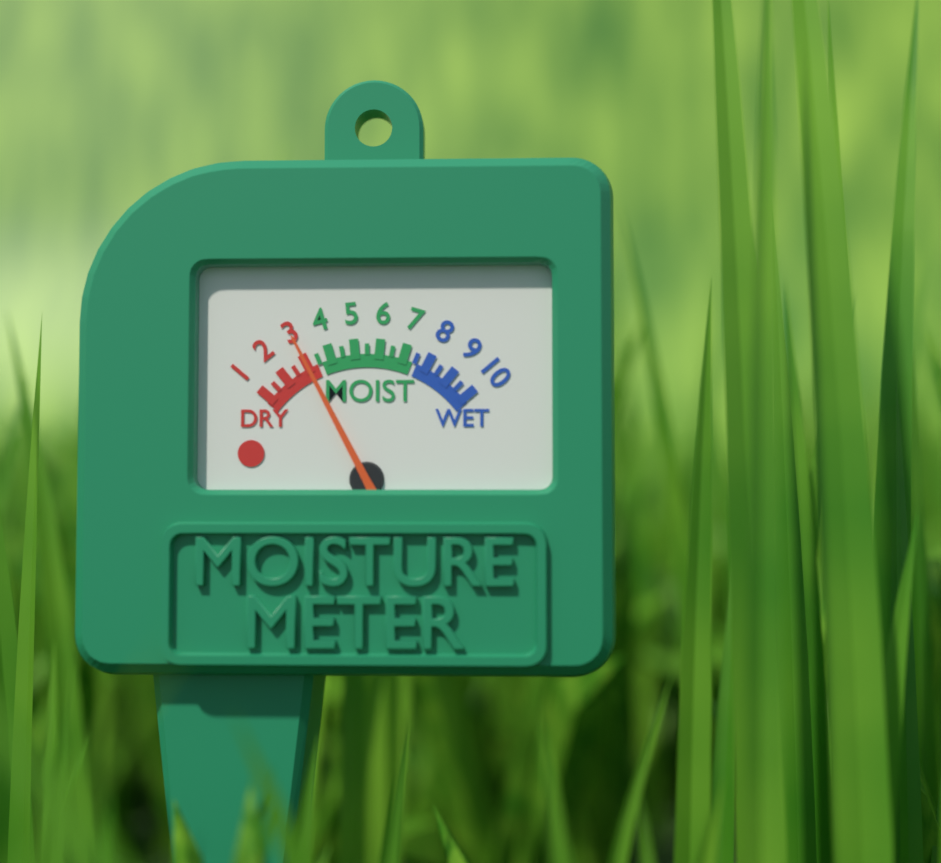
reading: 3.0 (no unit)
